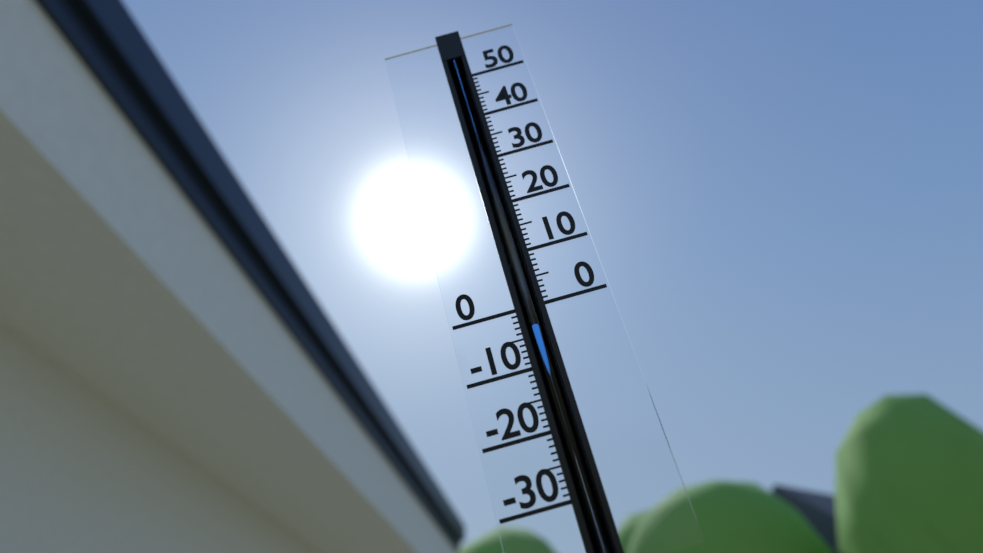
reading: -3 (no unit)
